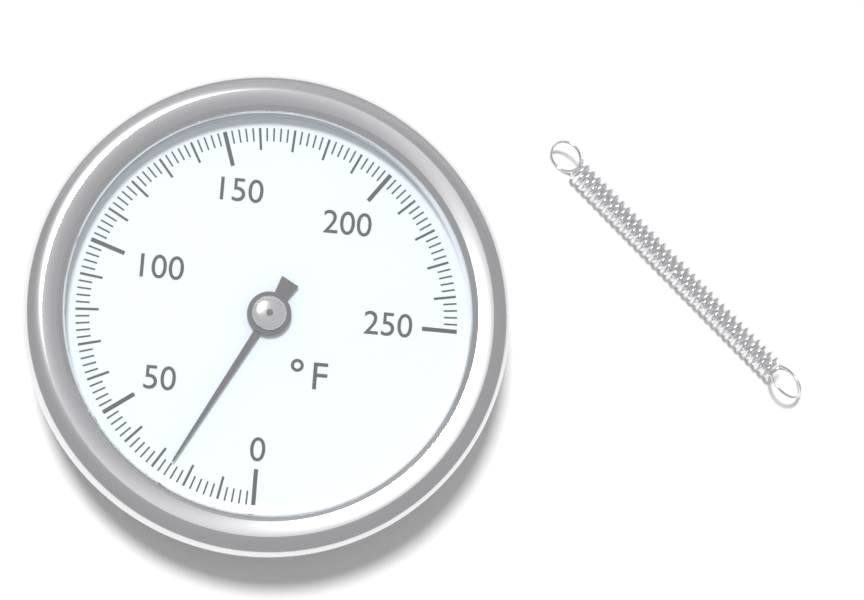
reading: 26 °F
